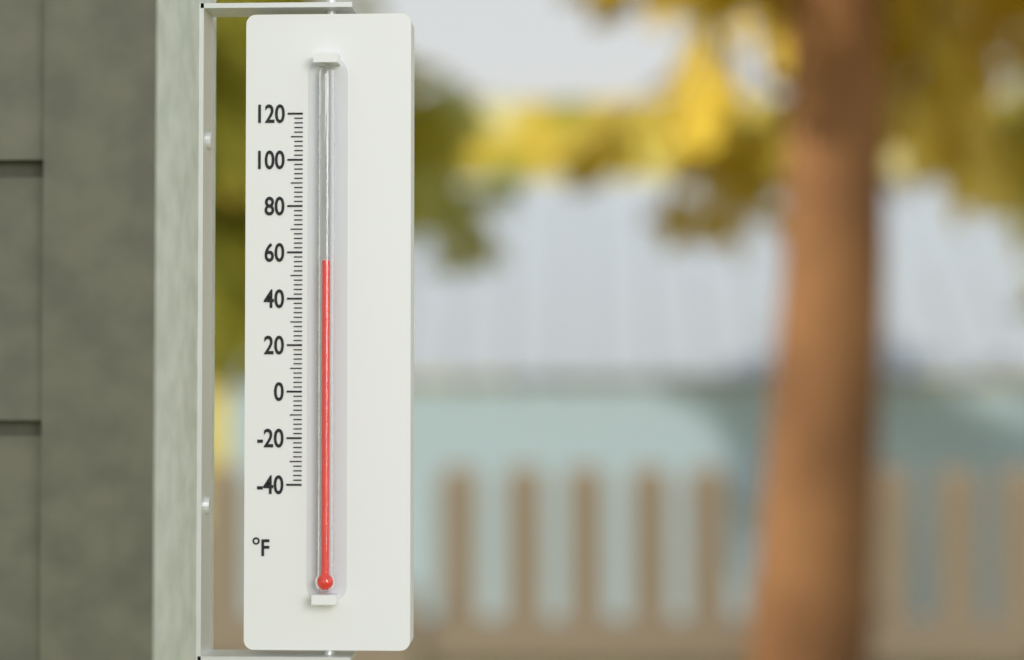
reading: 56 °F
